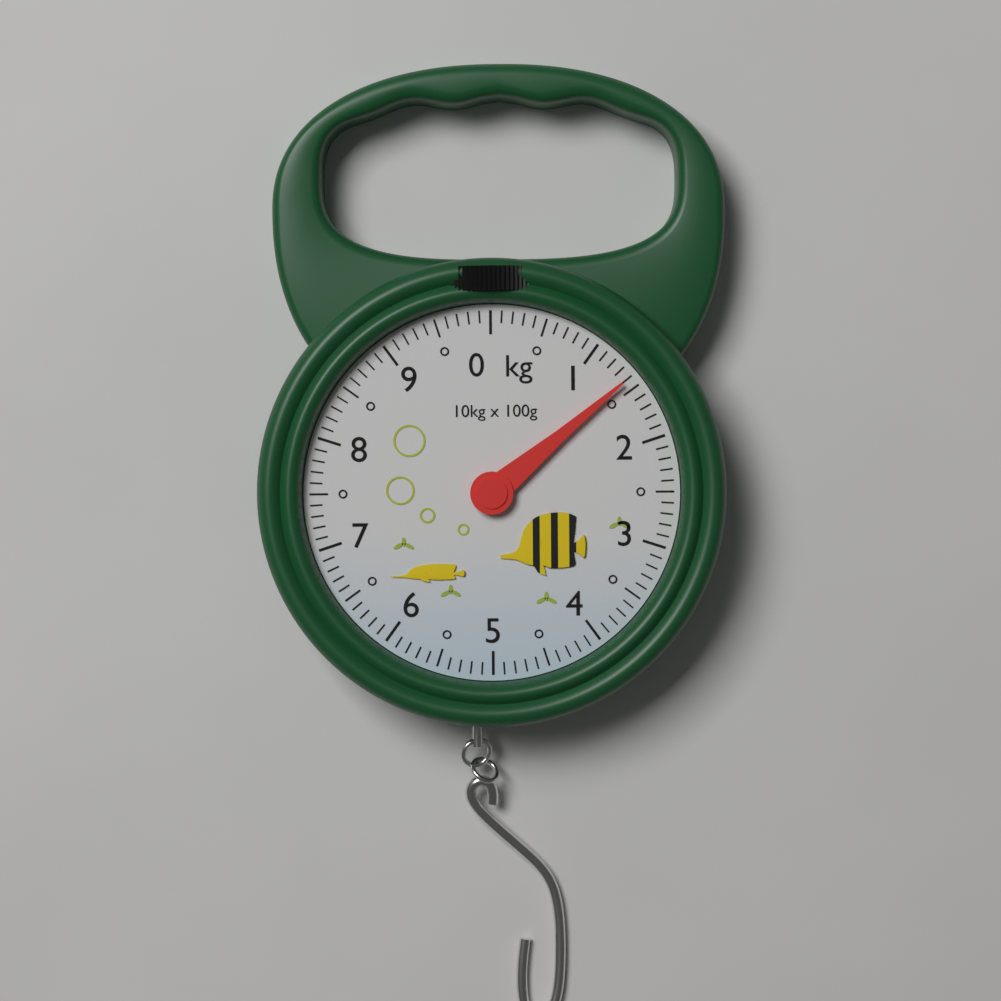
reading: 1.4 kg
